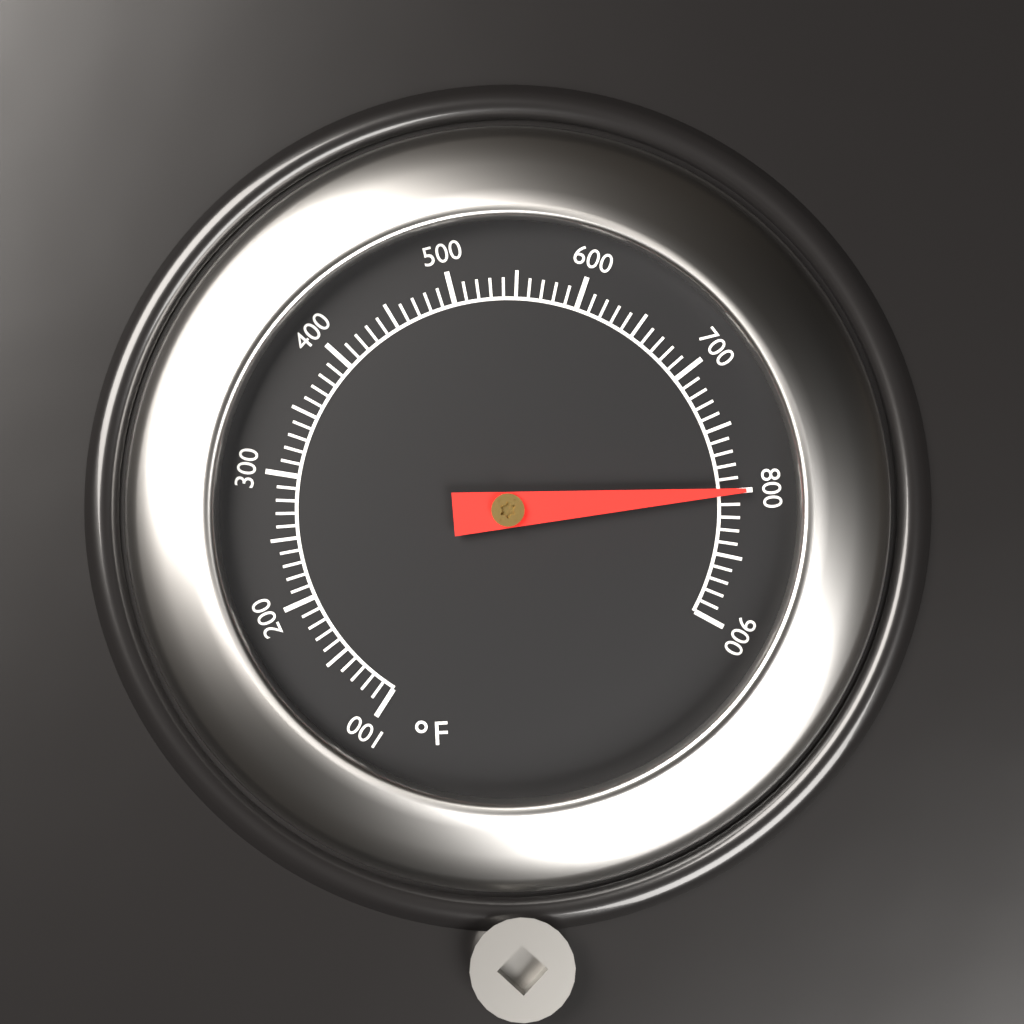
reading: 800 °F
